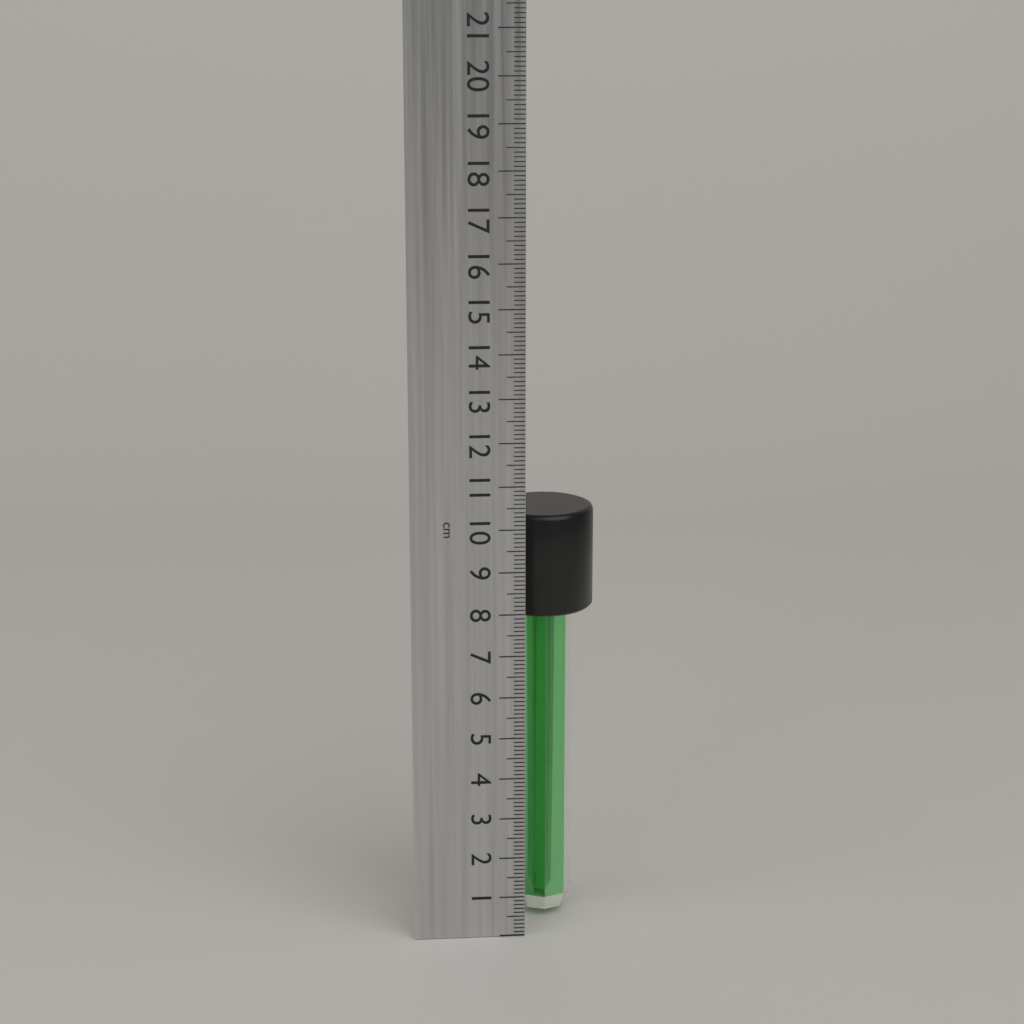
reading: 10.2 cm
